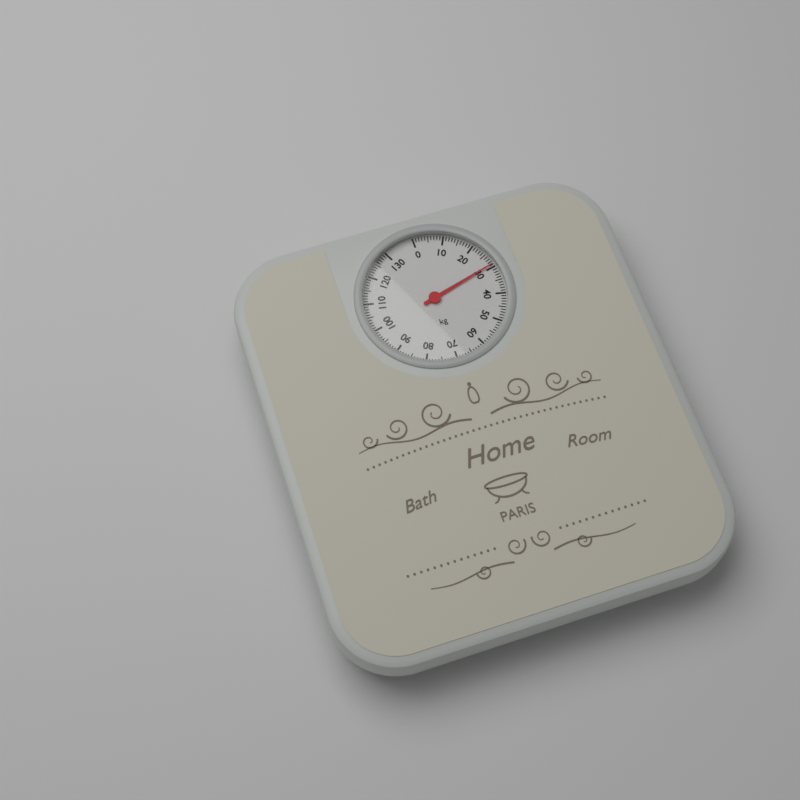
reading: 29 kg
